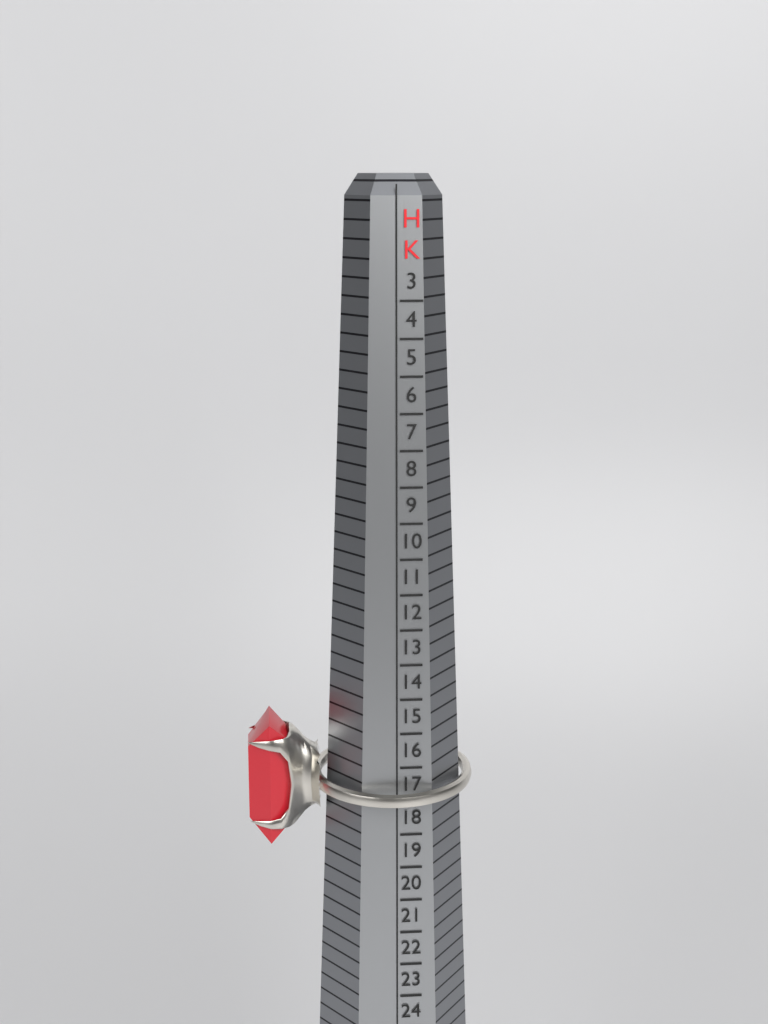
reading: 17 HK
